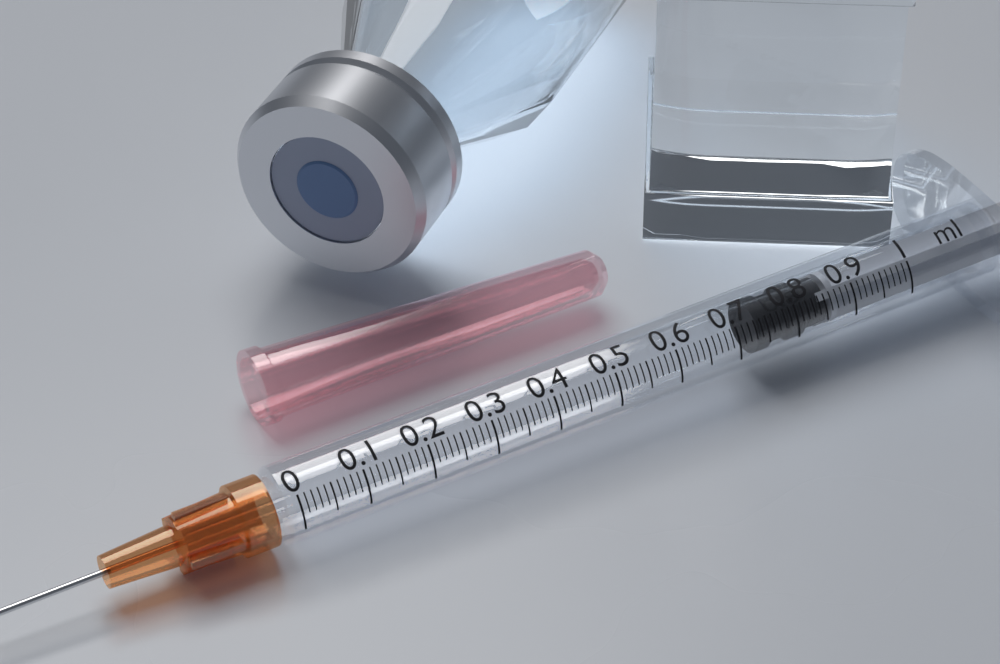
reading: 0.74 ml
